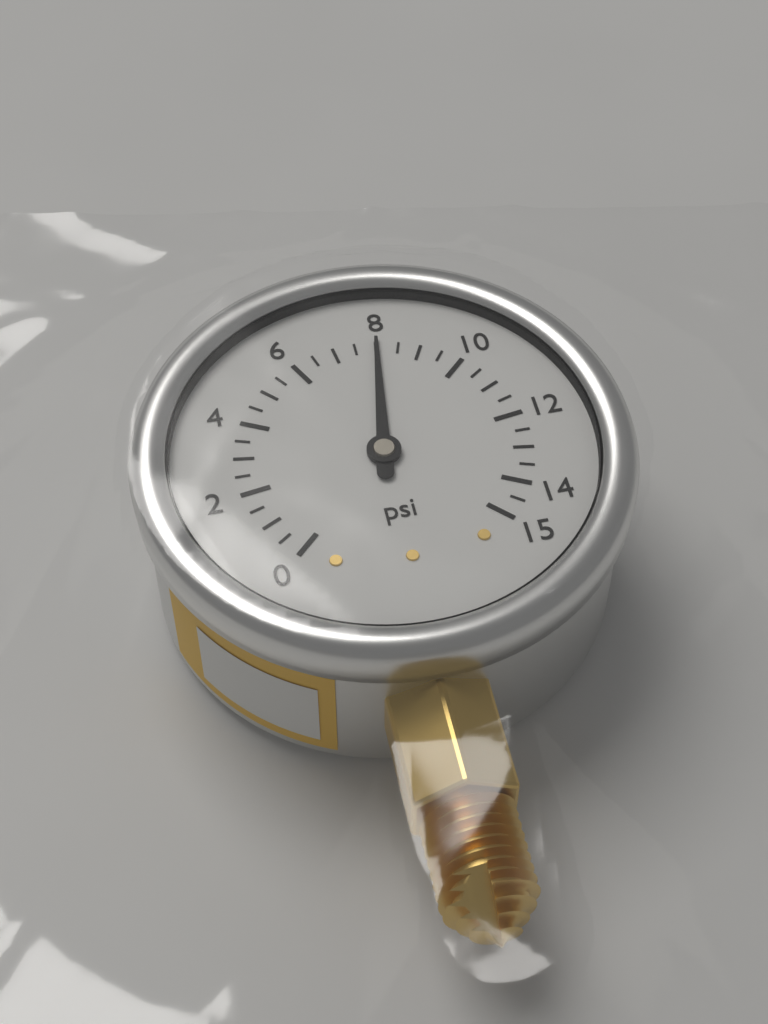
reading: 8.0 psi
